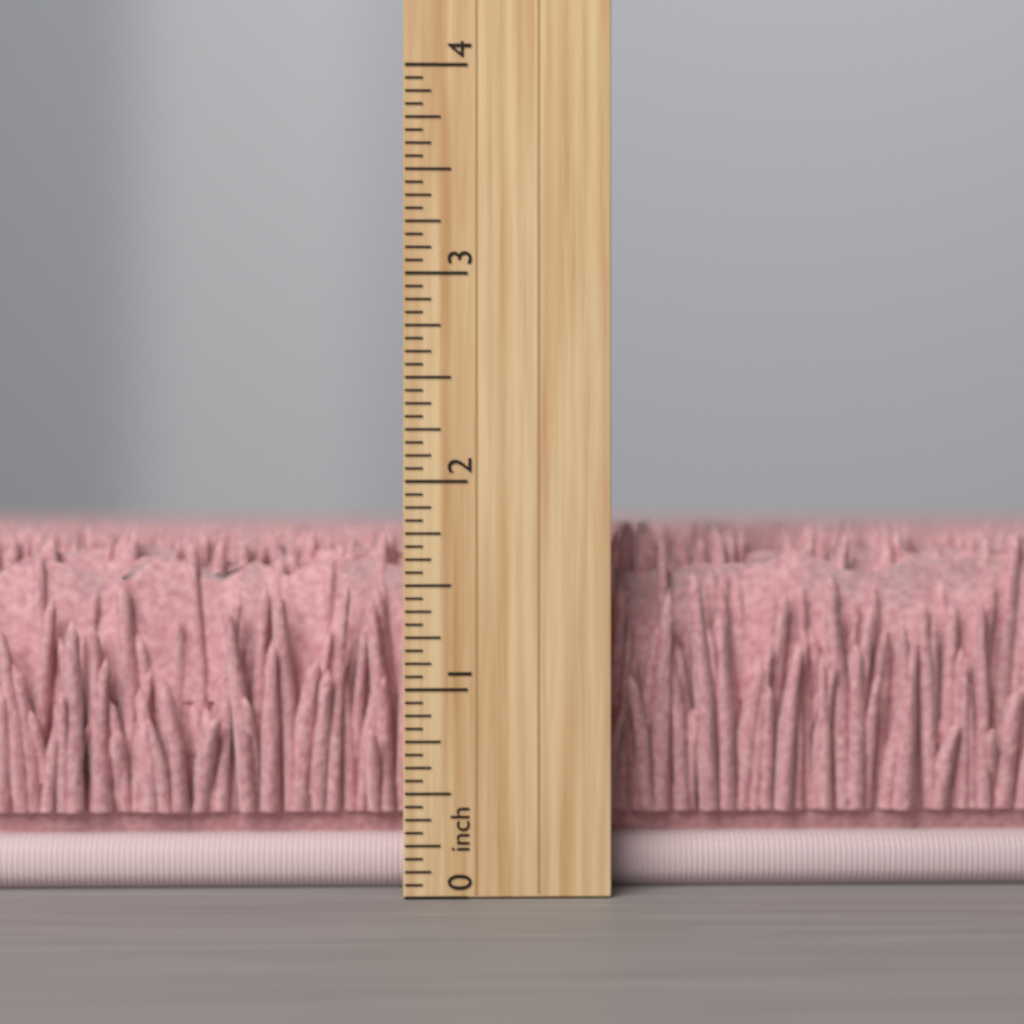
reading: 1.8125 inch
